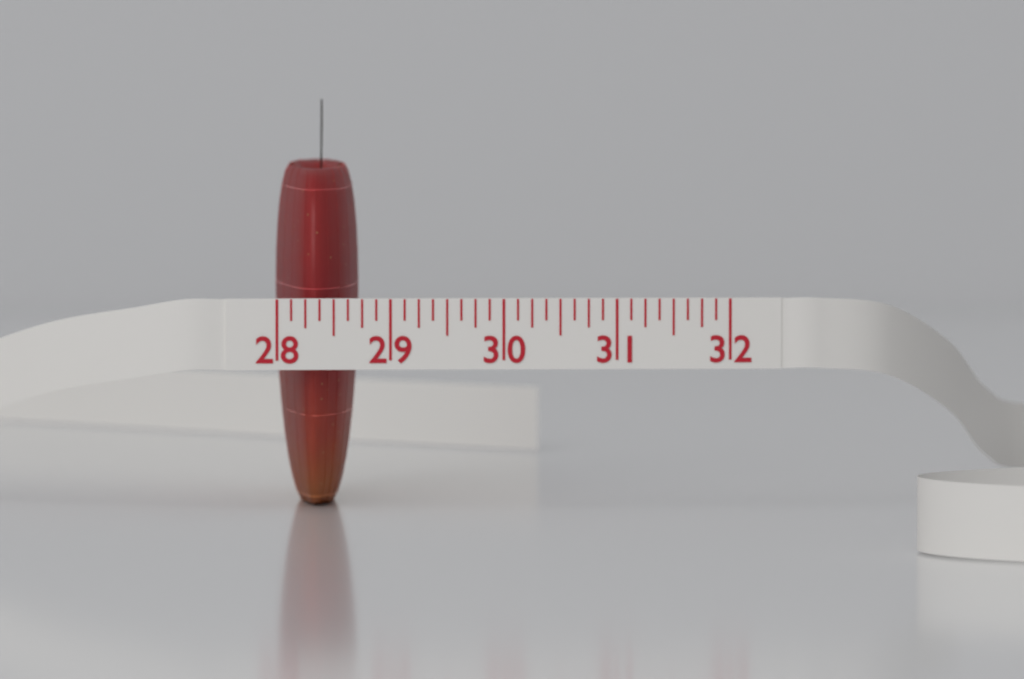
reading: 28.750 (no unit)
